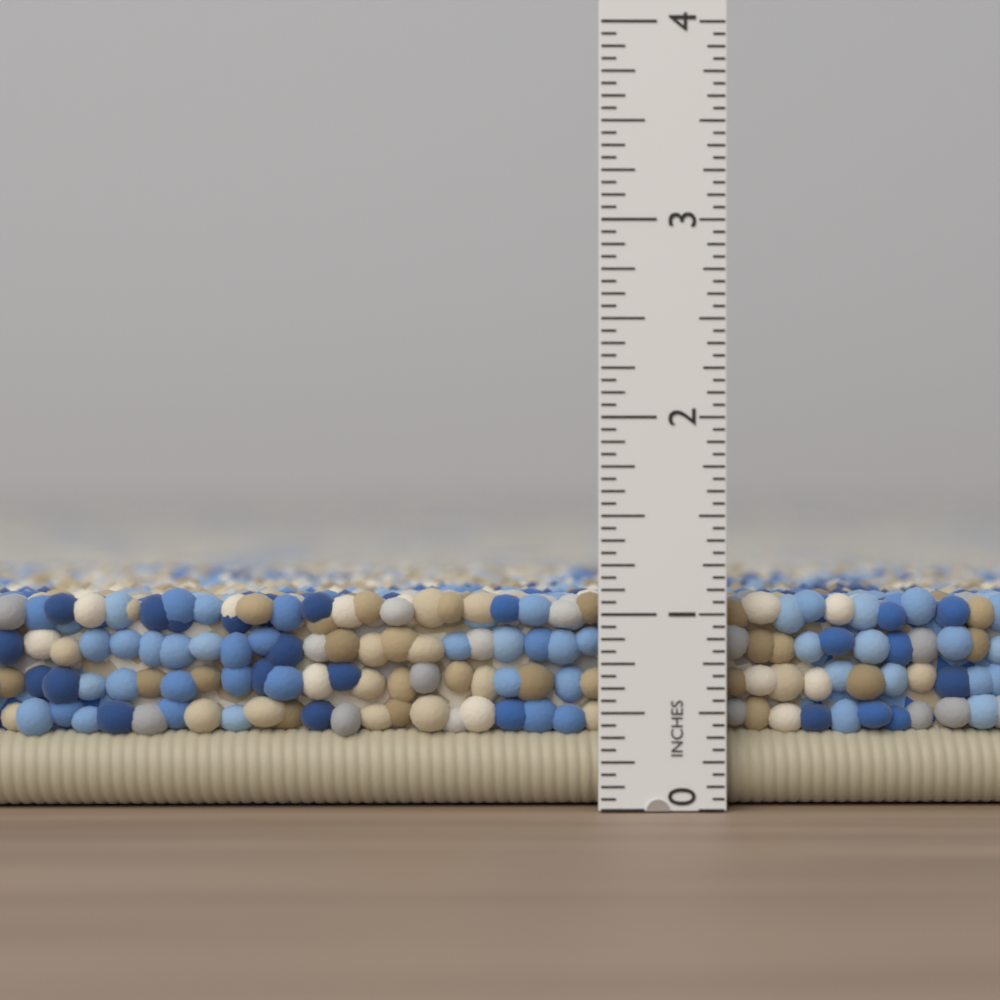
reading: 1.1250 in
